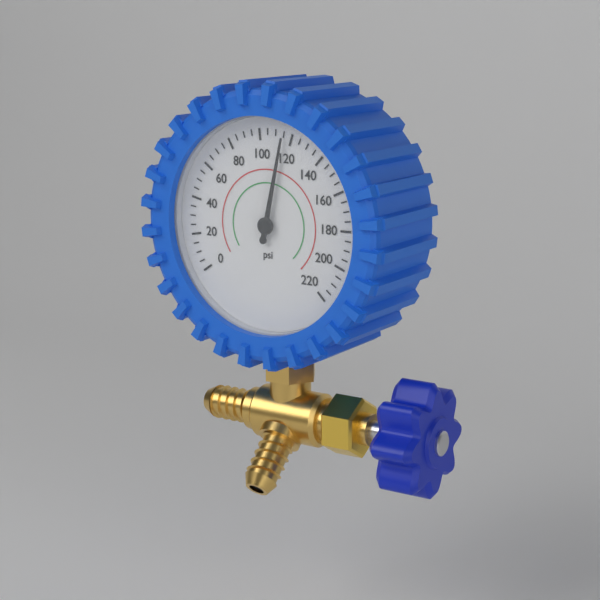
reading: 115 psi
